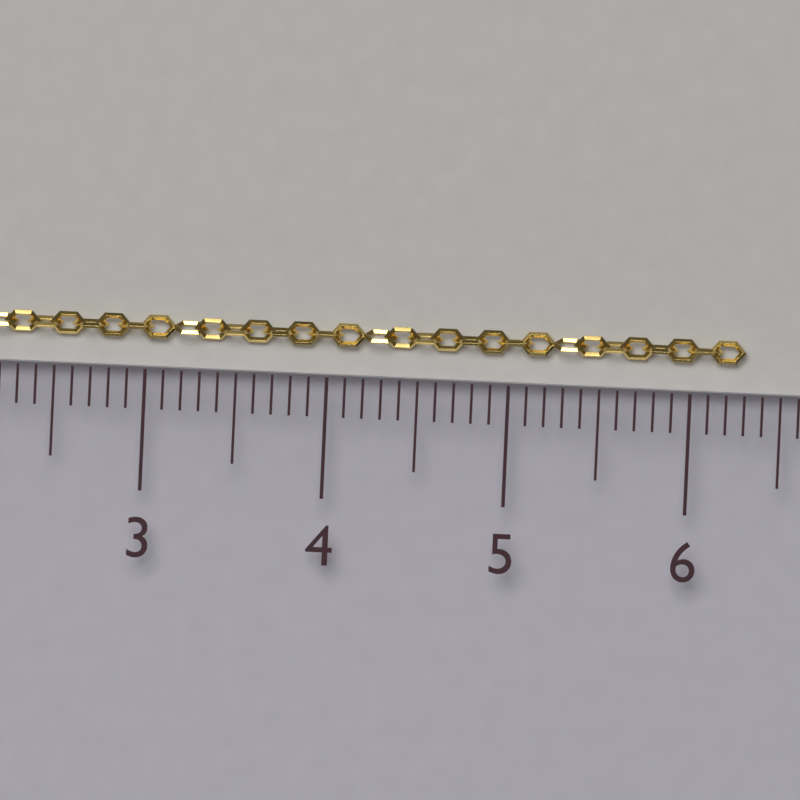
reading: 6.3 cm
